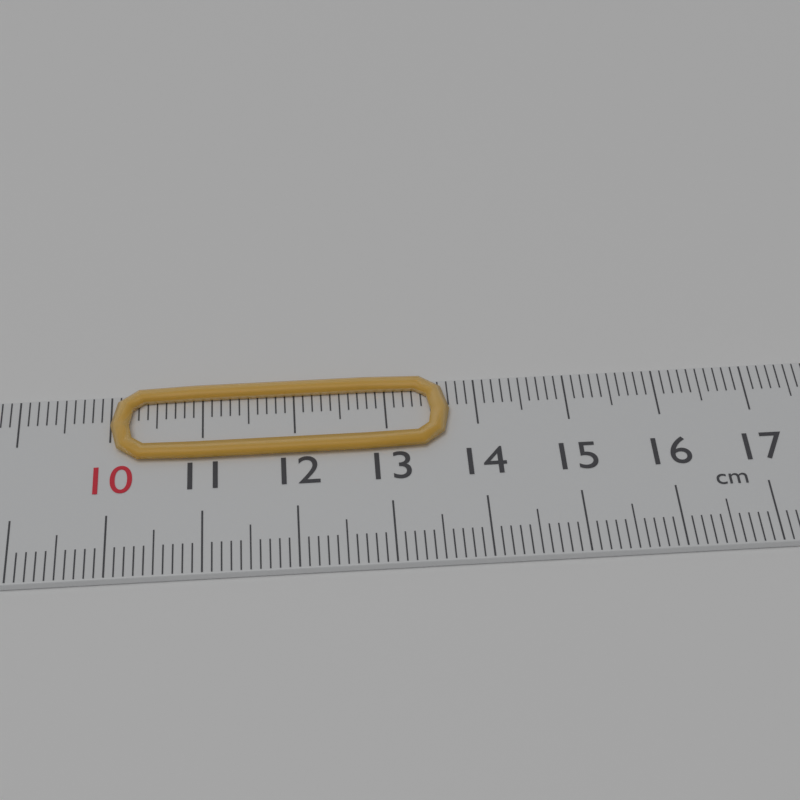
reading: 13.7 cm
